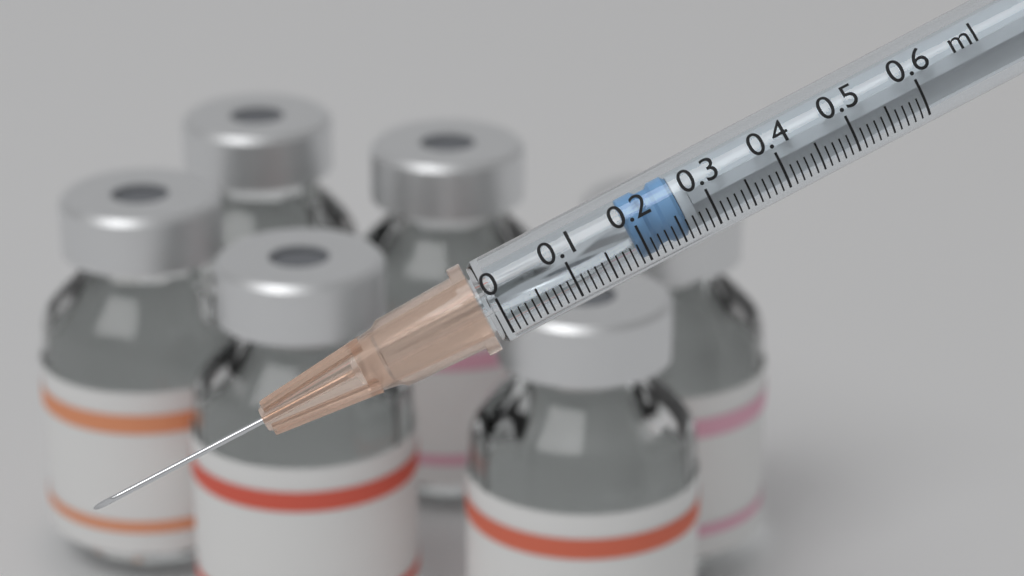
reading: 0.19 ml
